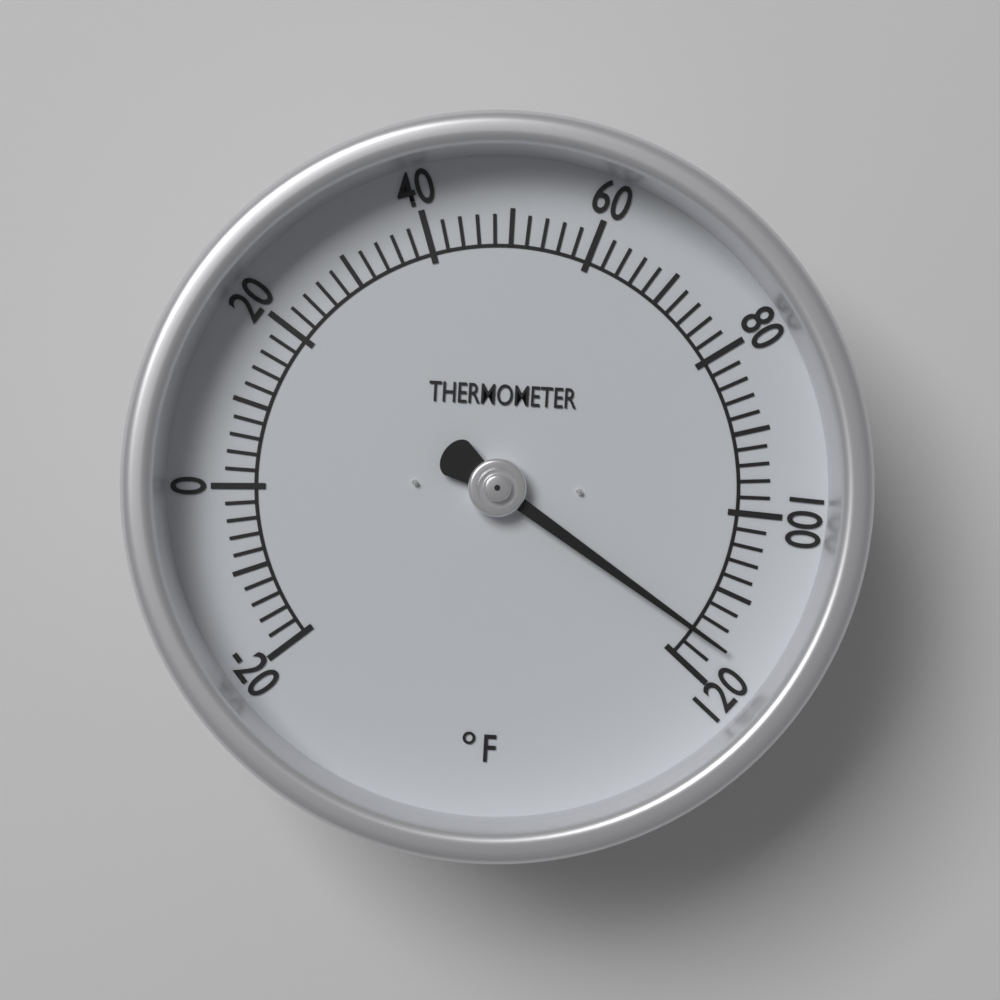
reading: 116 °F
